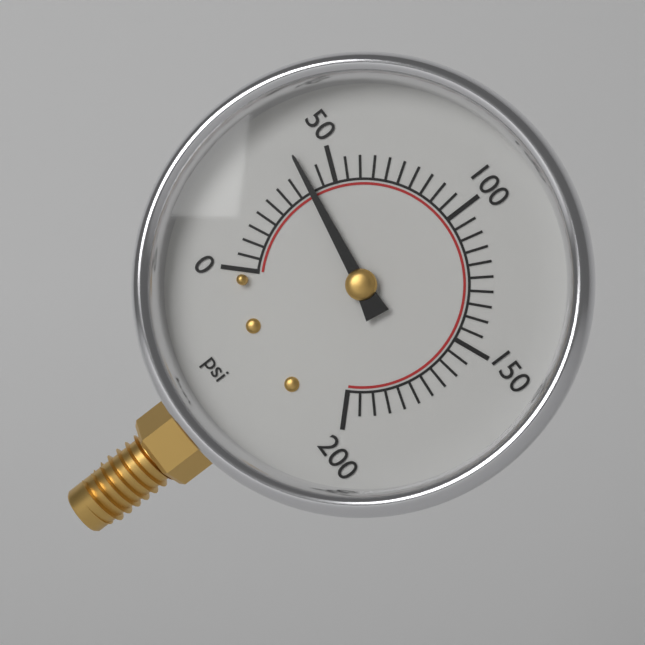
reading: 40 psi
